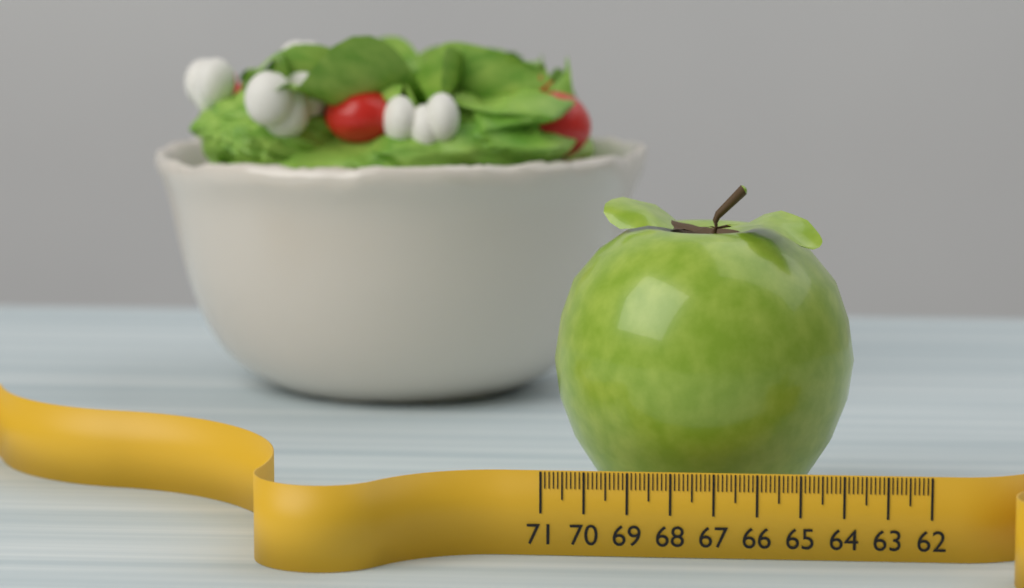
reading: 63.7 (no unit)
